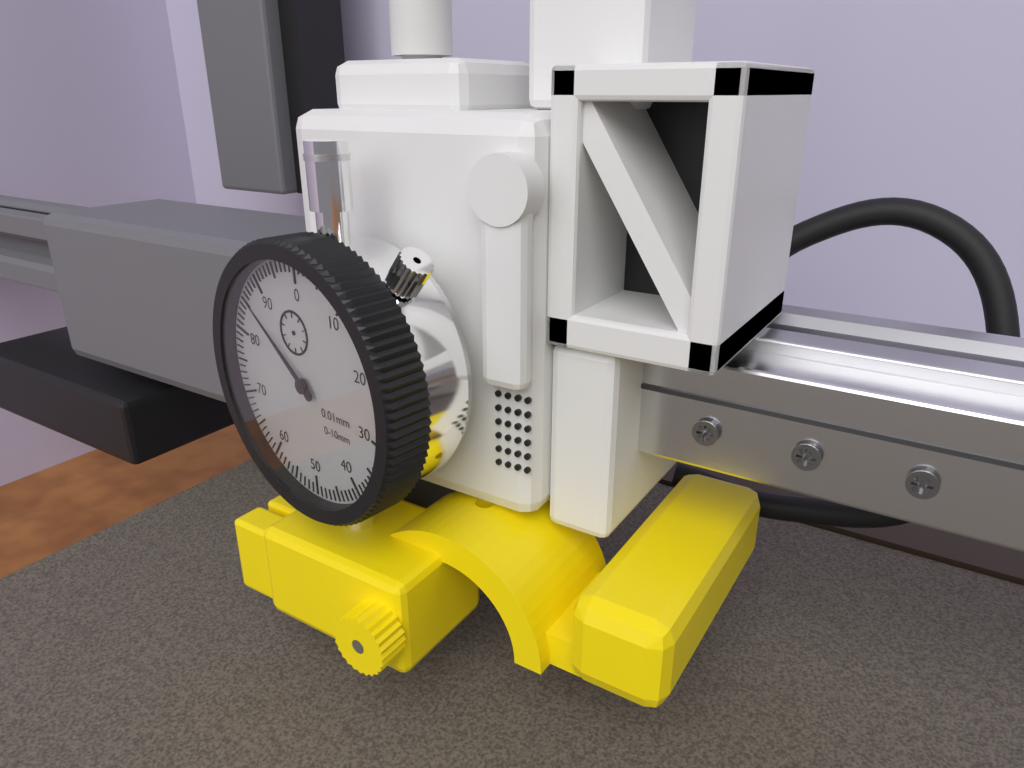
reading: 86 0.01mm
